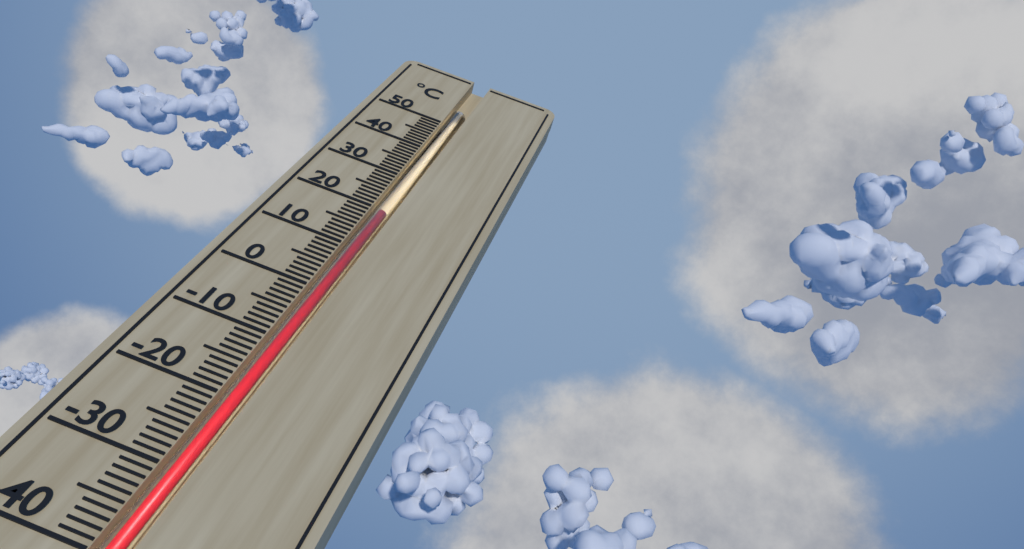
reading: 20 °C
